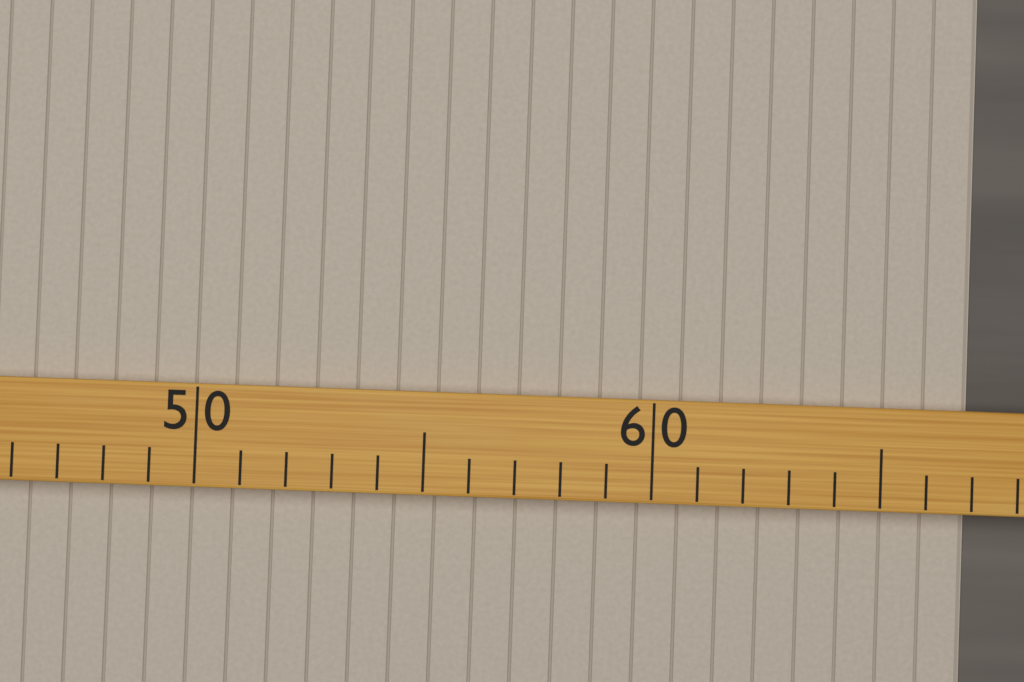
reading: 67 (no unit)
